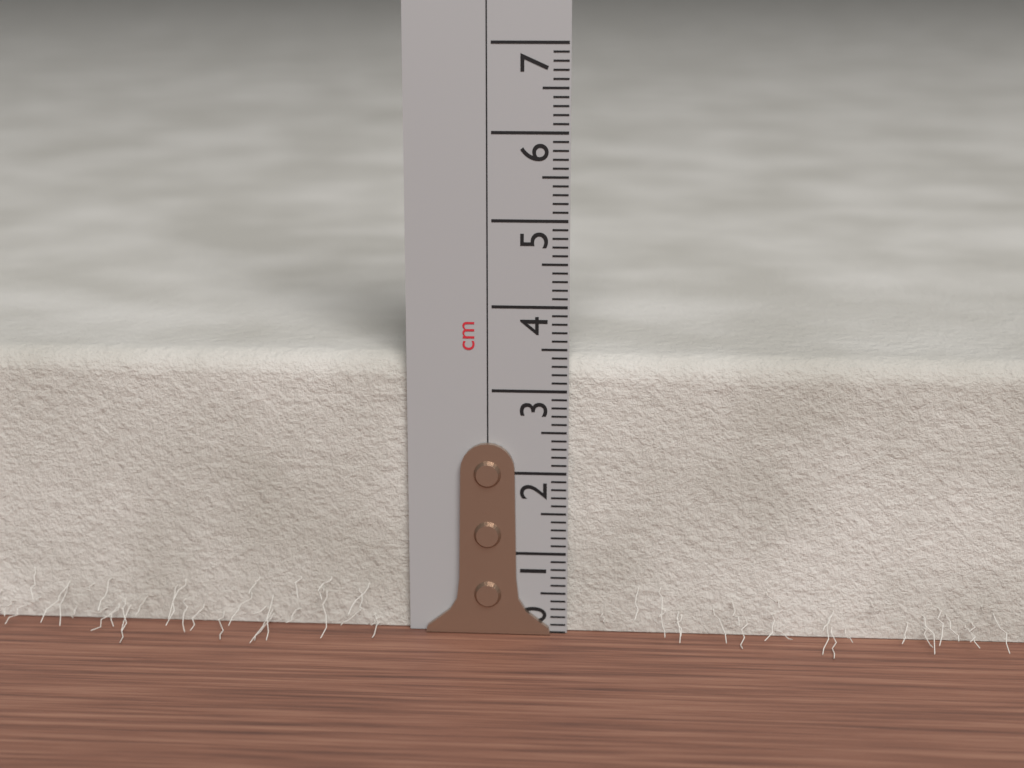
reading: 3.4 cm
